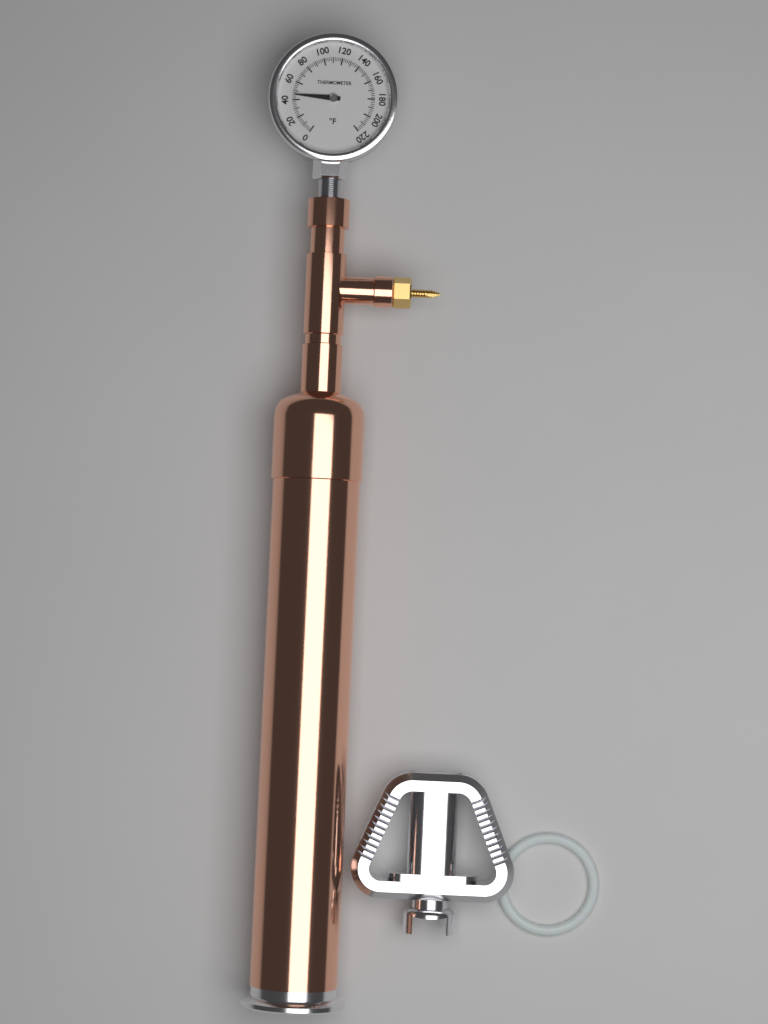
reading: 46 °F
